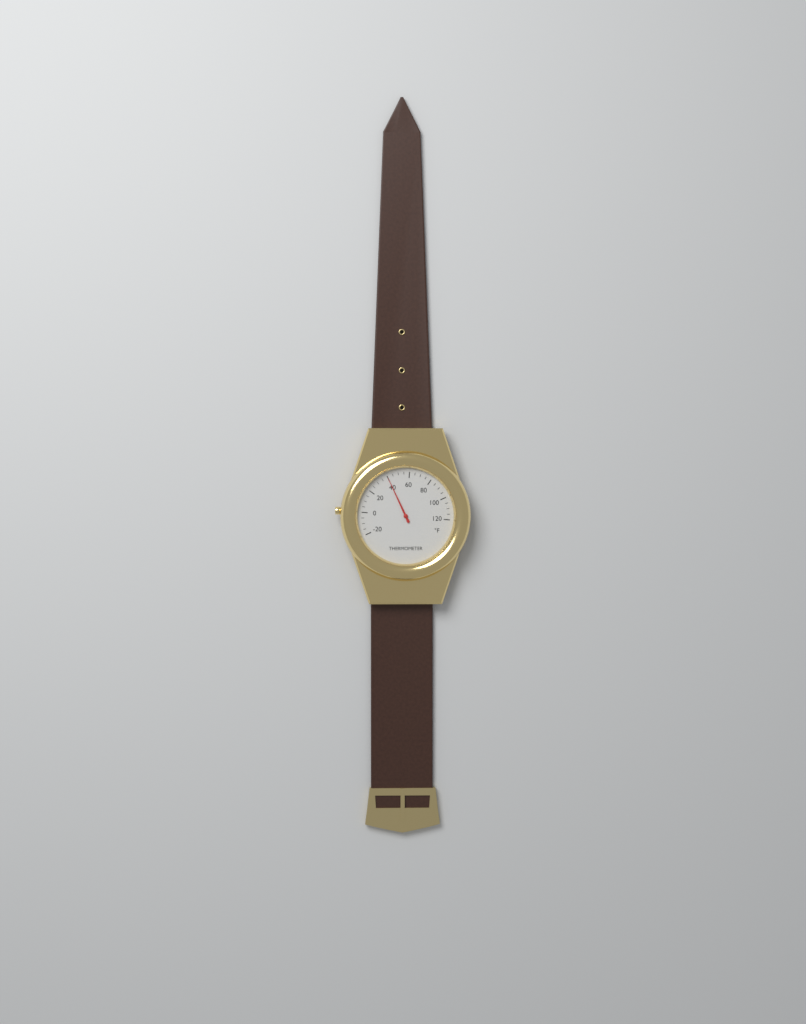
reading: 40 °F
